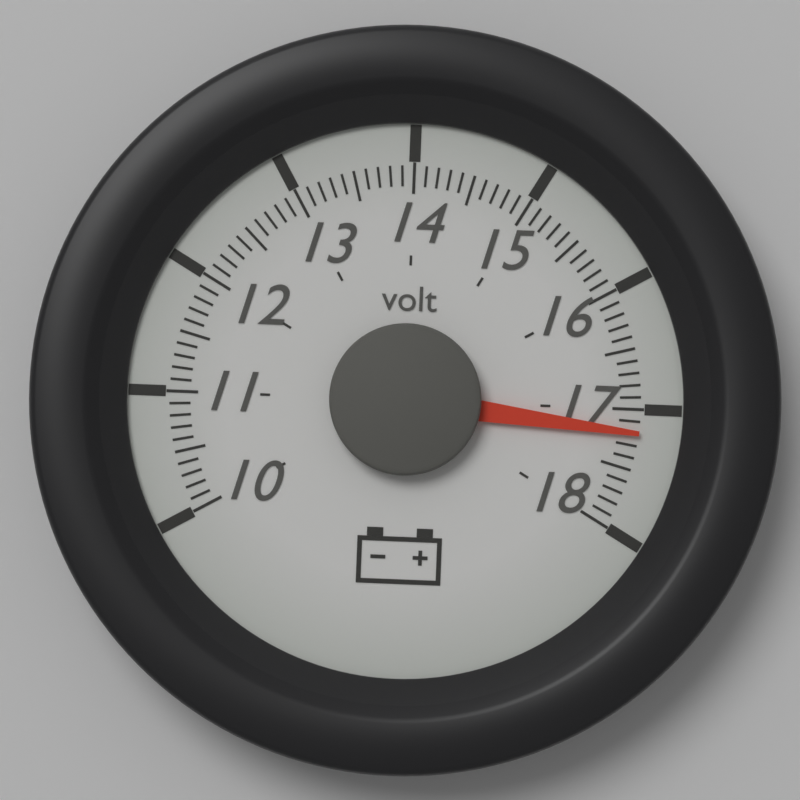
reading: 17.2 volt
